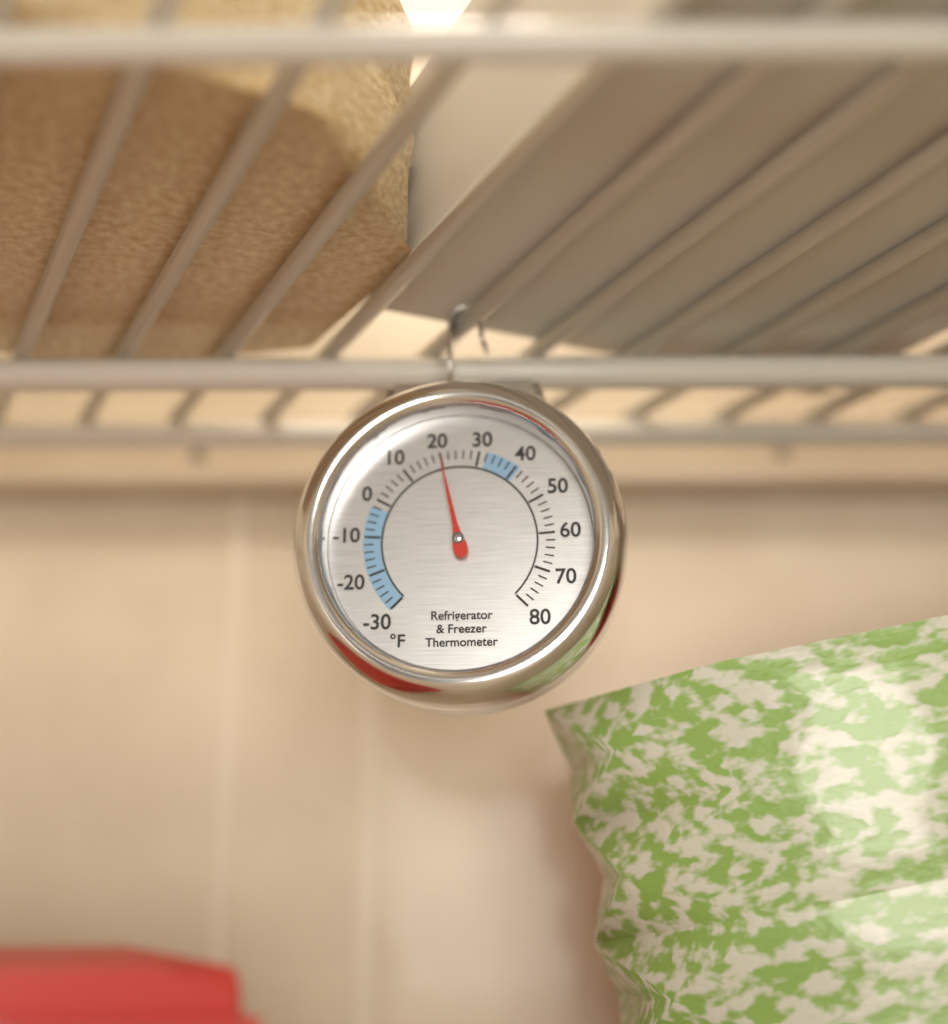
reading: 20 °F
